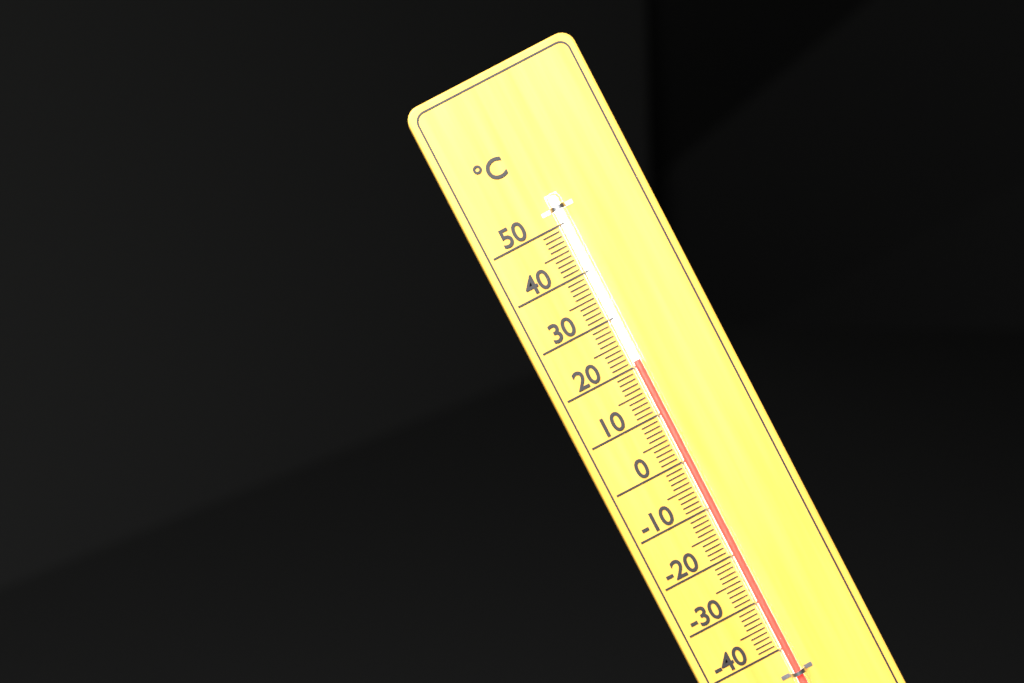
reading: 21 °C
